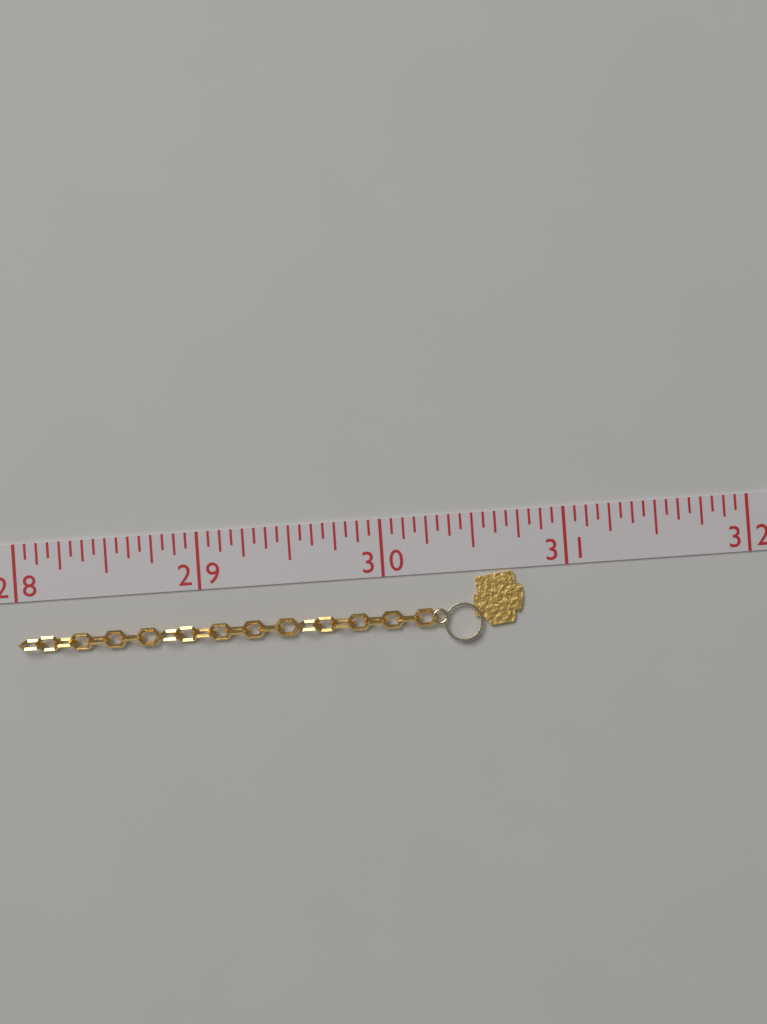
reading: 30.7500 (no unit)
